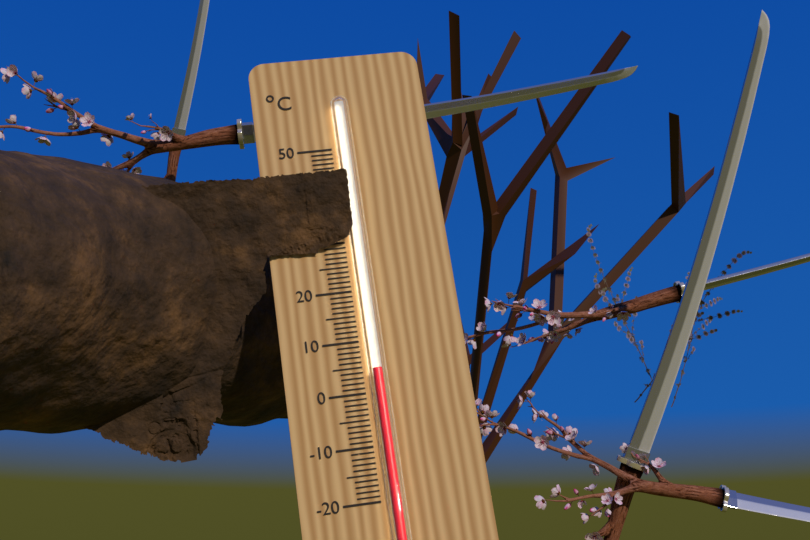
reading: 4 °C
